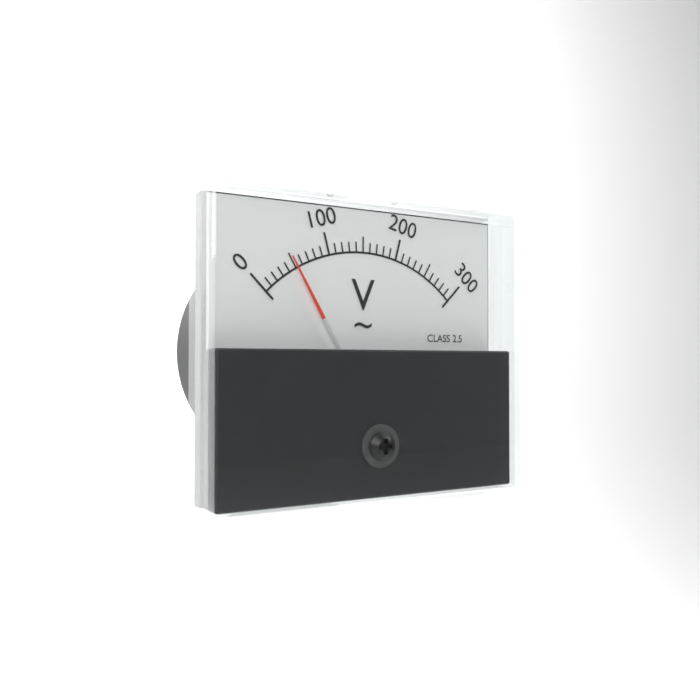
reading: 50 V
